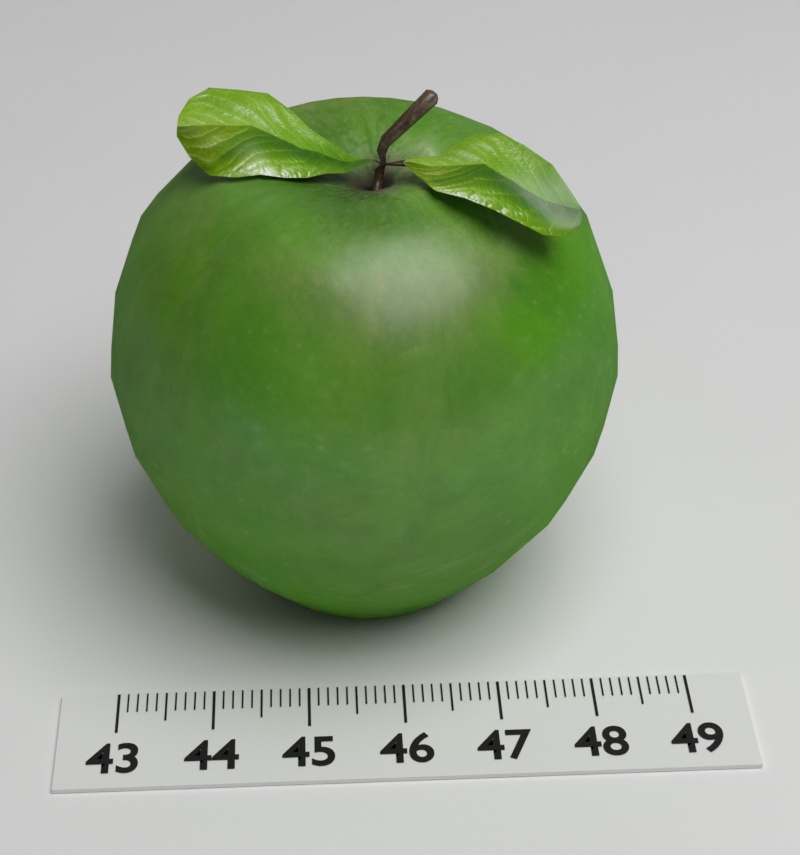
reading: 48.4 (no unit)
